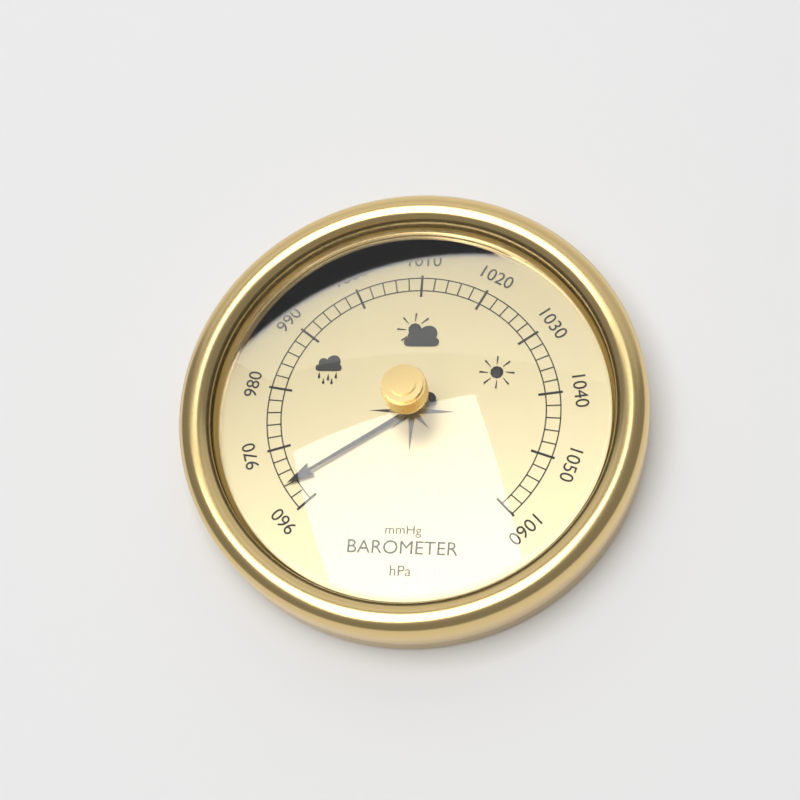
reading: 964 hPa
